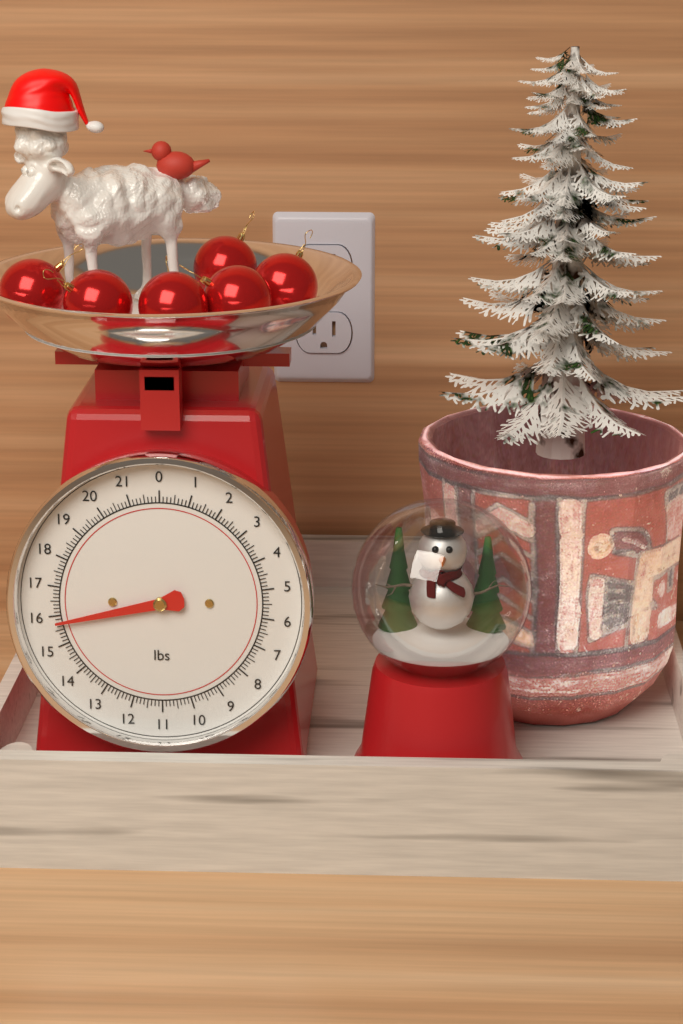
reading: 15.750 lbs
